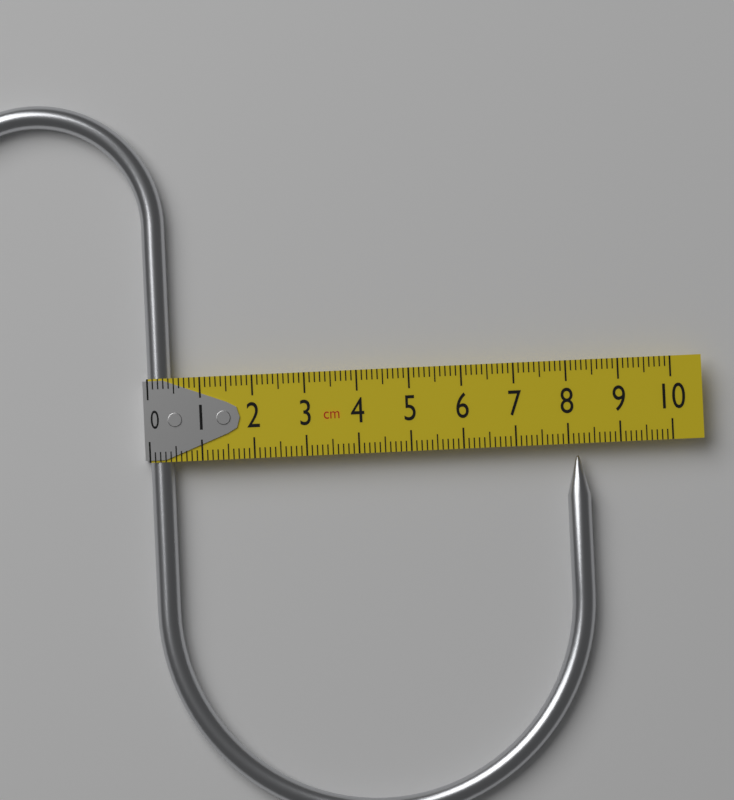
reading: 8.4 cm
